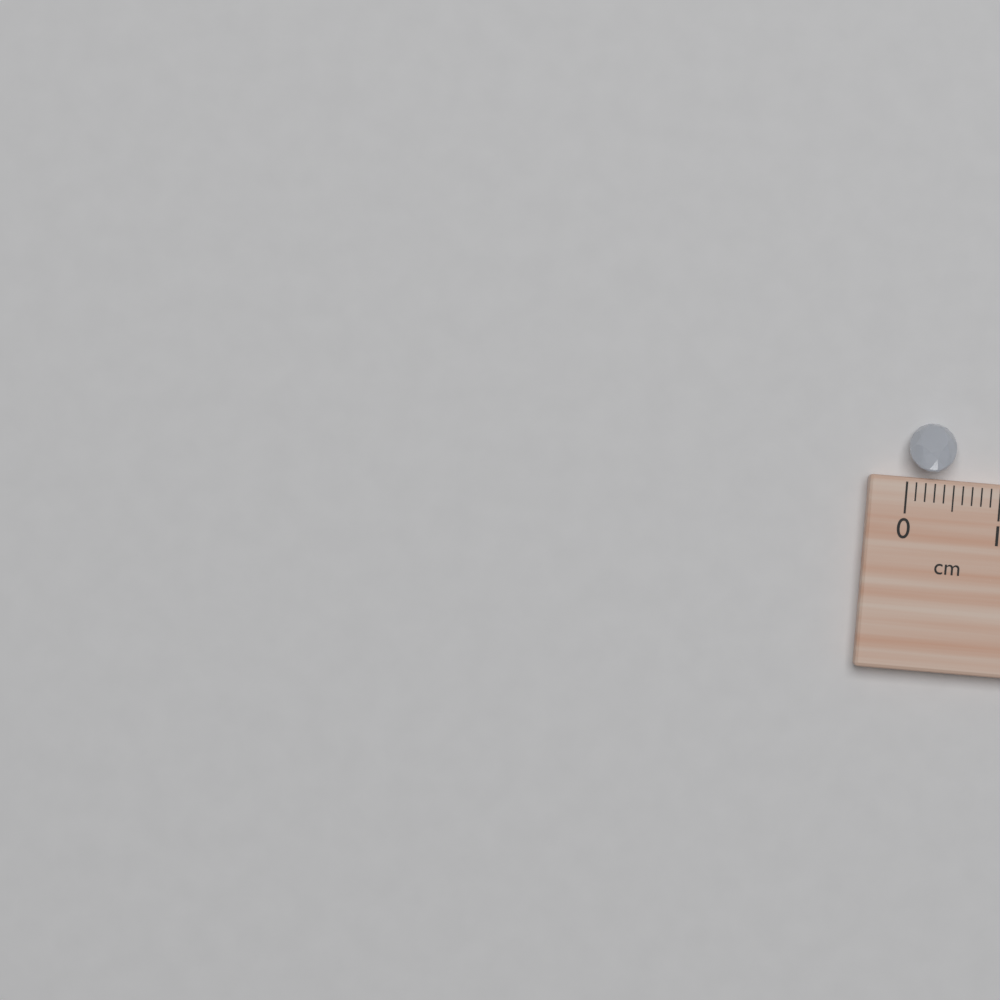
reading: 0.5 cm
